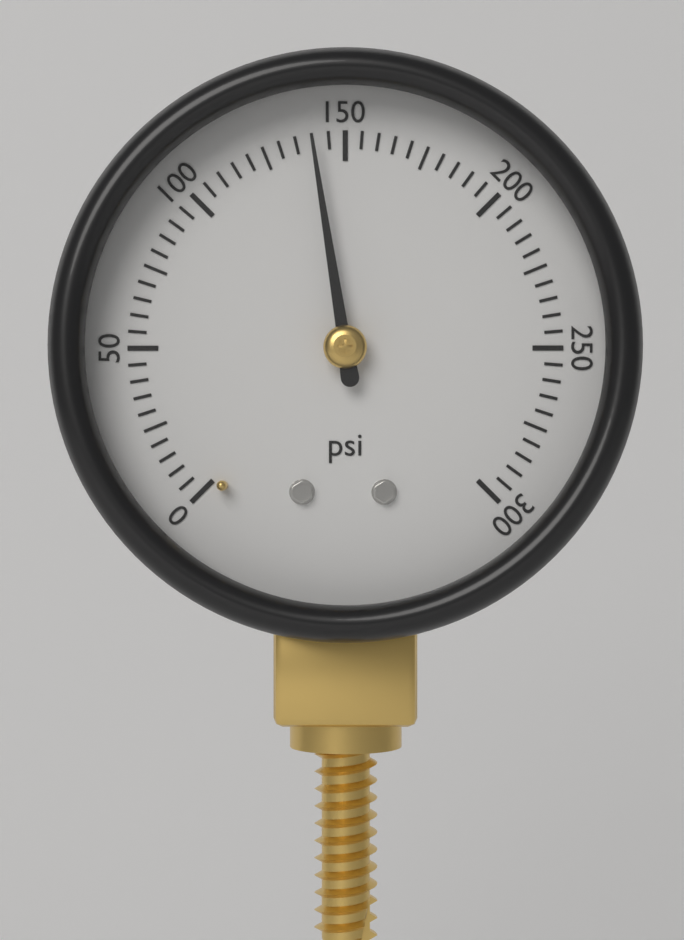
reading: 140 psi
